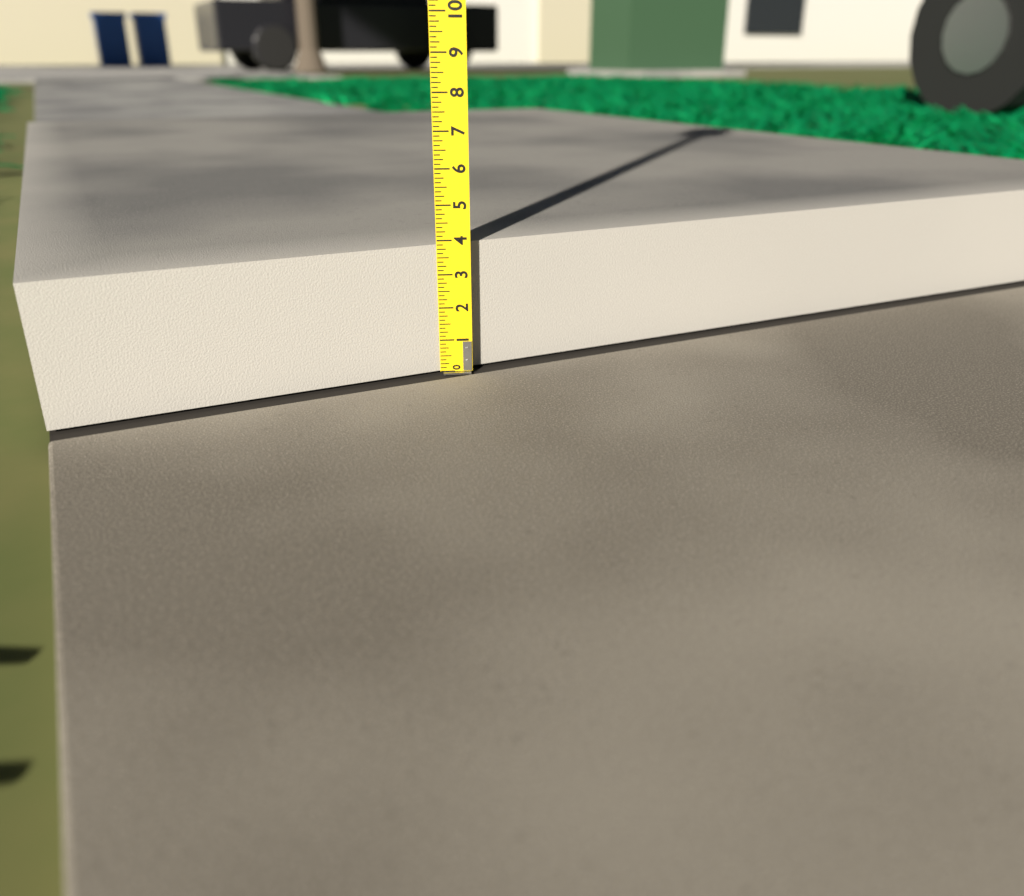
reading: 3.875 (no unit)
